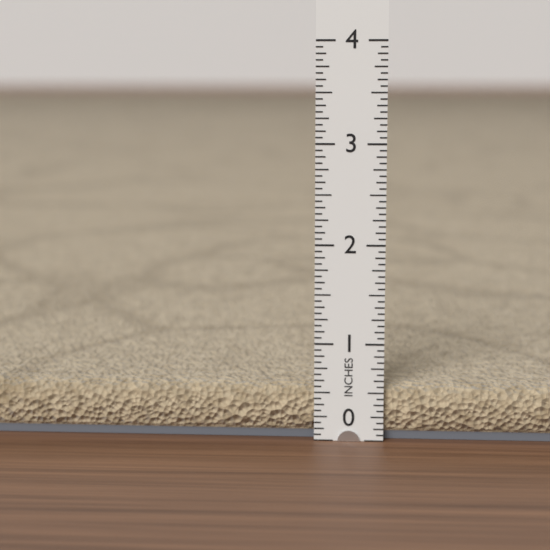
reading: 0.5625 in
